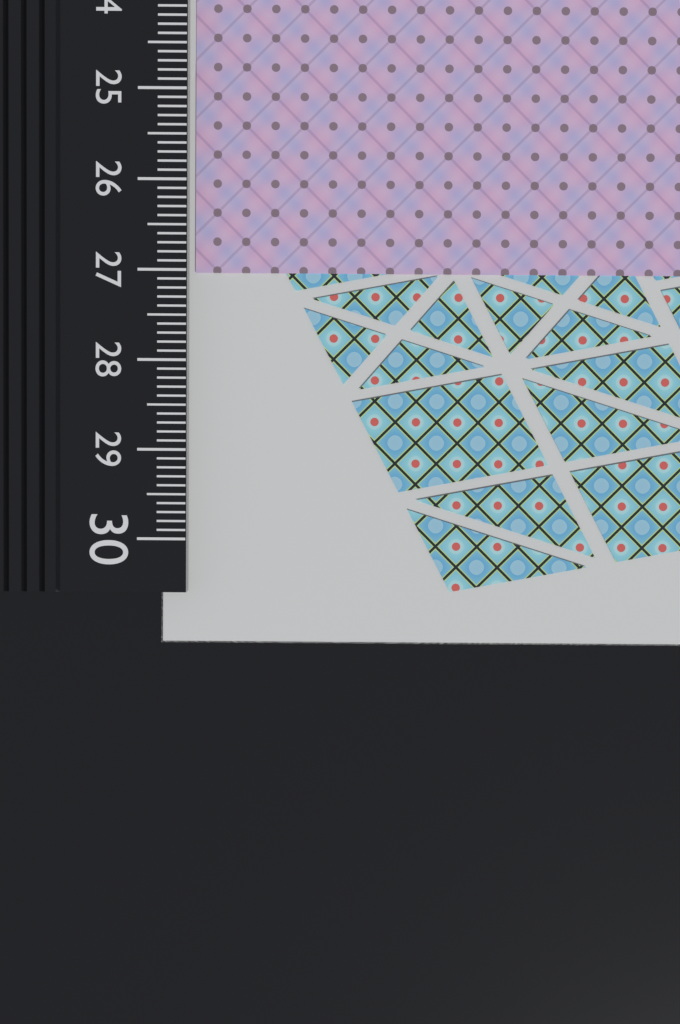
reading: 27.0 cm
